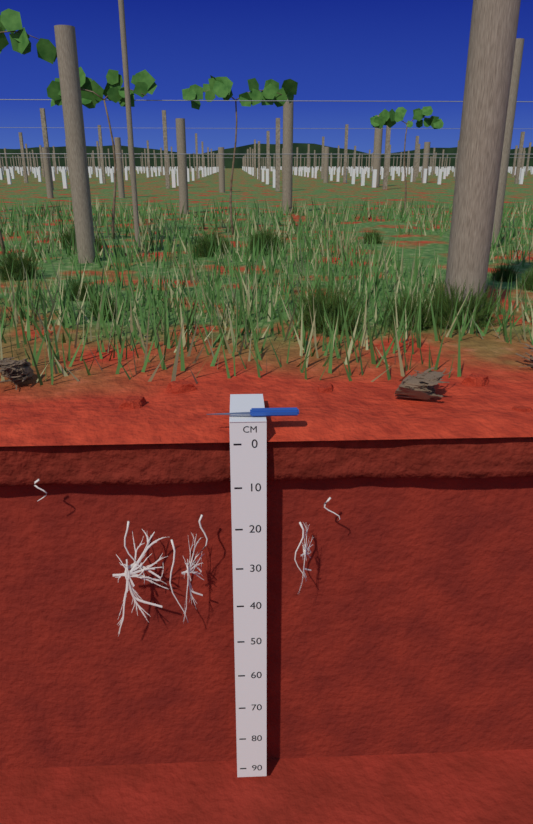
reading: 10 cm
